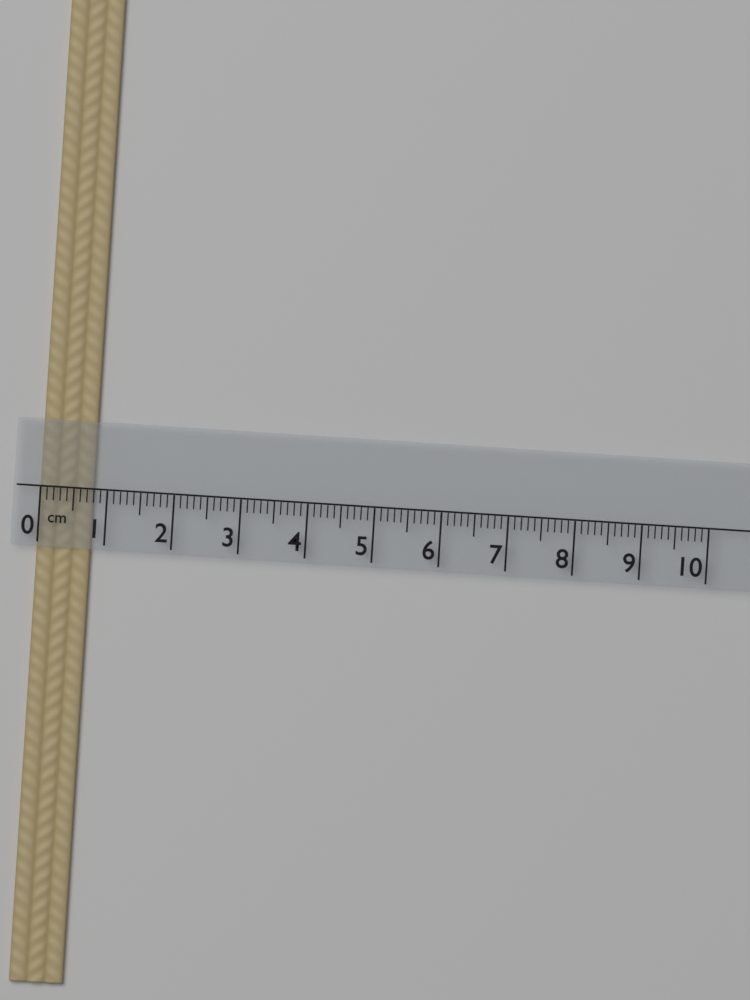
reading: 0.8 cm
